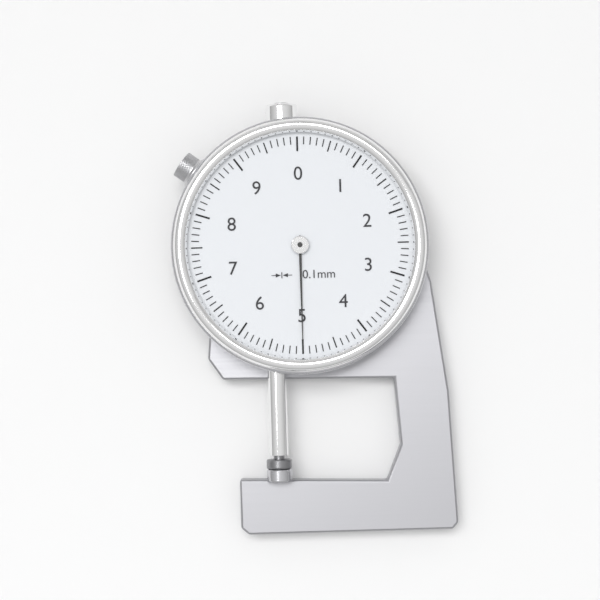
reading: 5.0 mm
